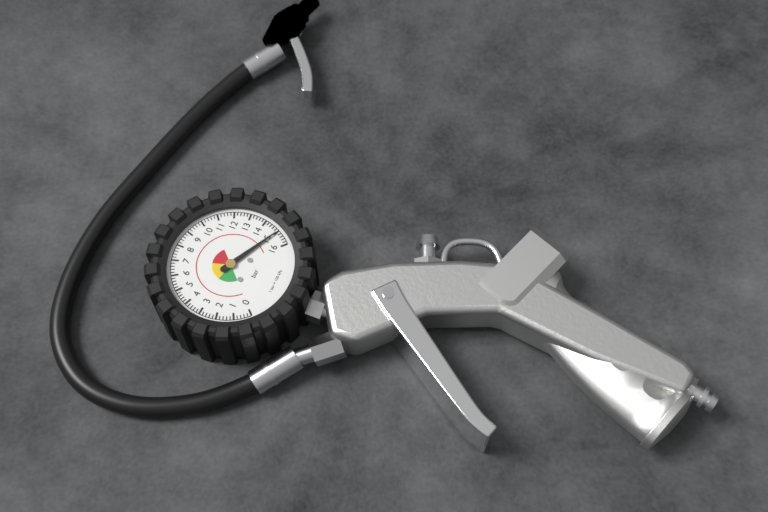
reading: 15.0 bar
